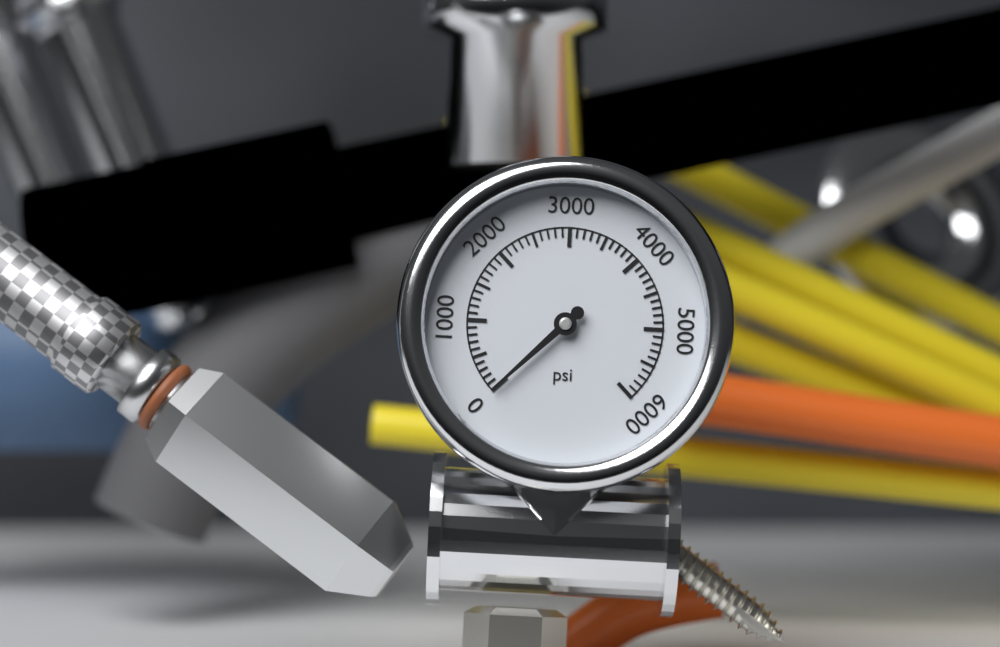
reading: 0 psi
